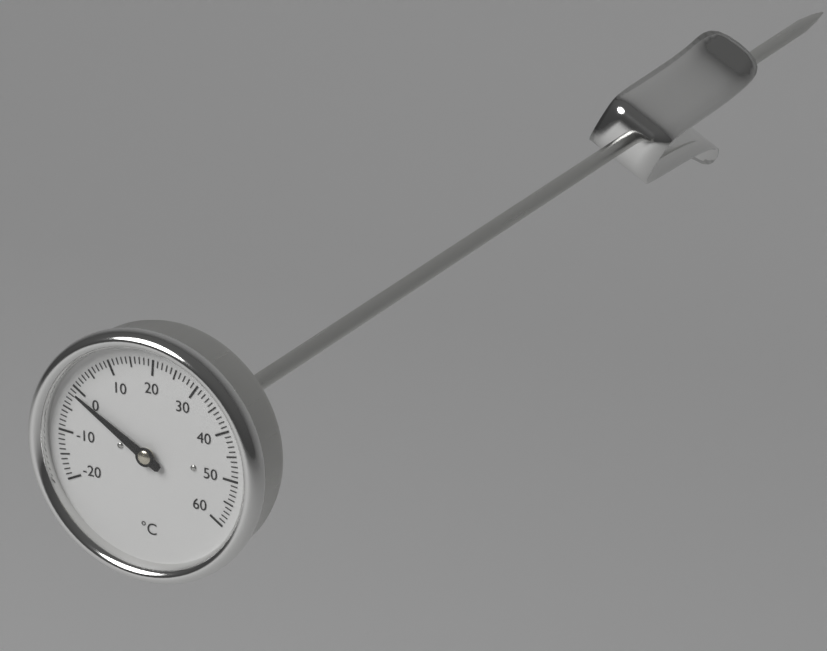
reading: -1 °C
